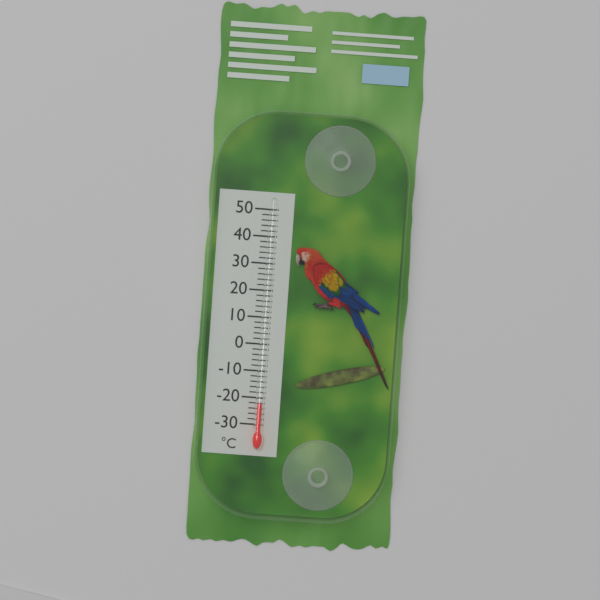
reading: -22 °C
